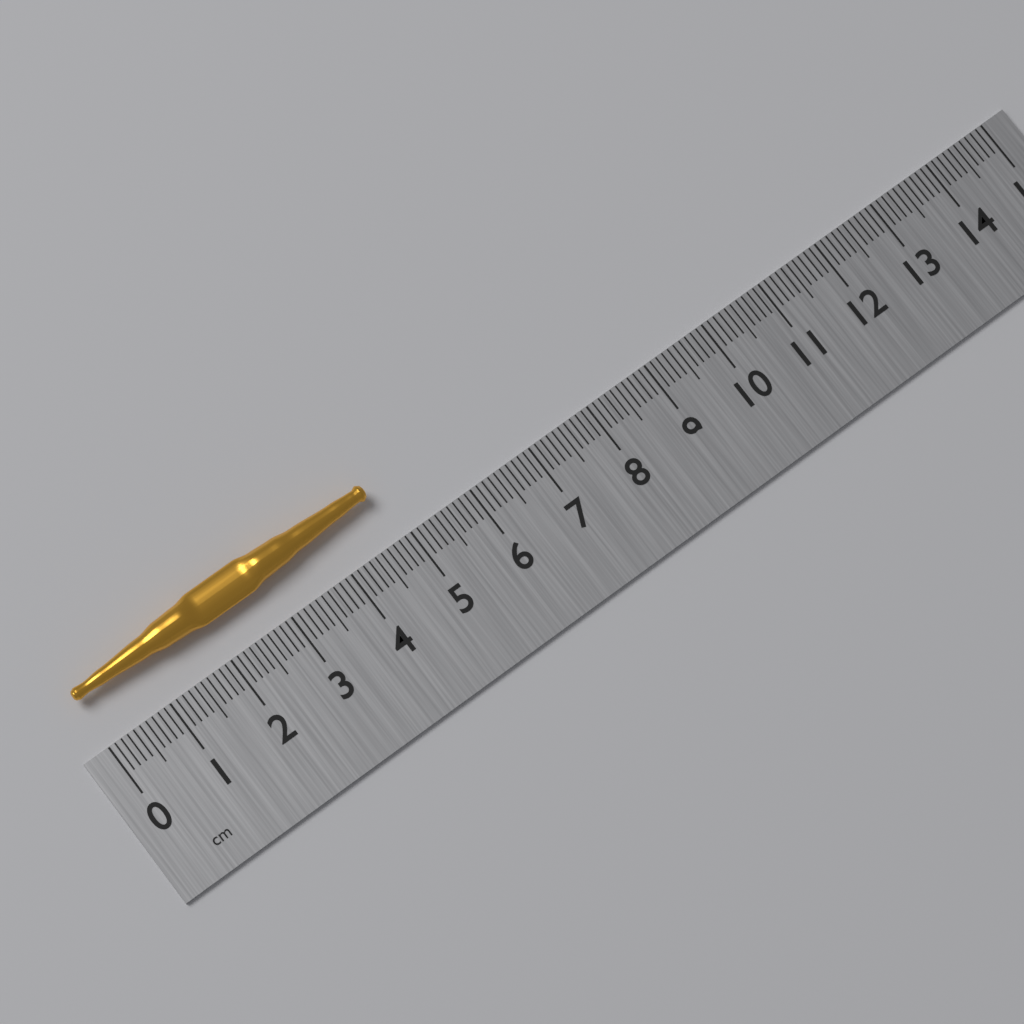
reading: 4.8 cm
